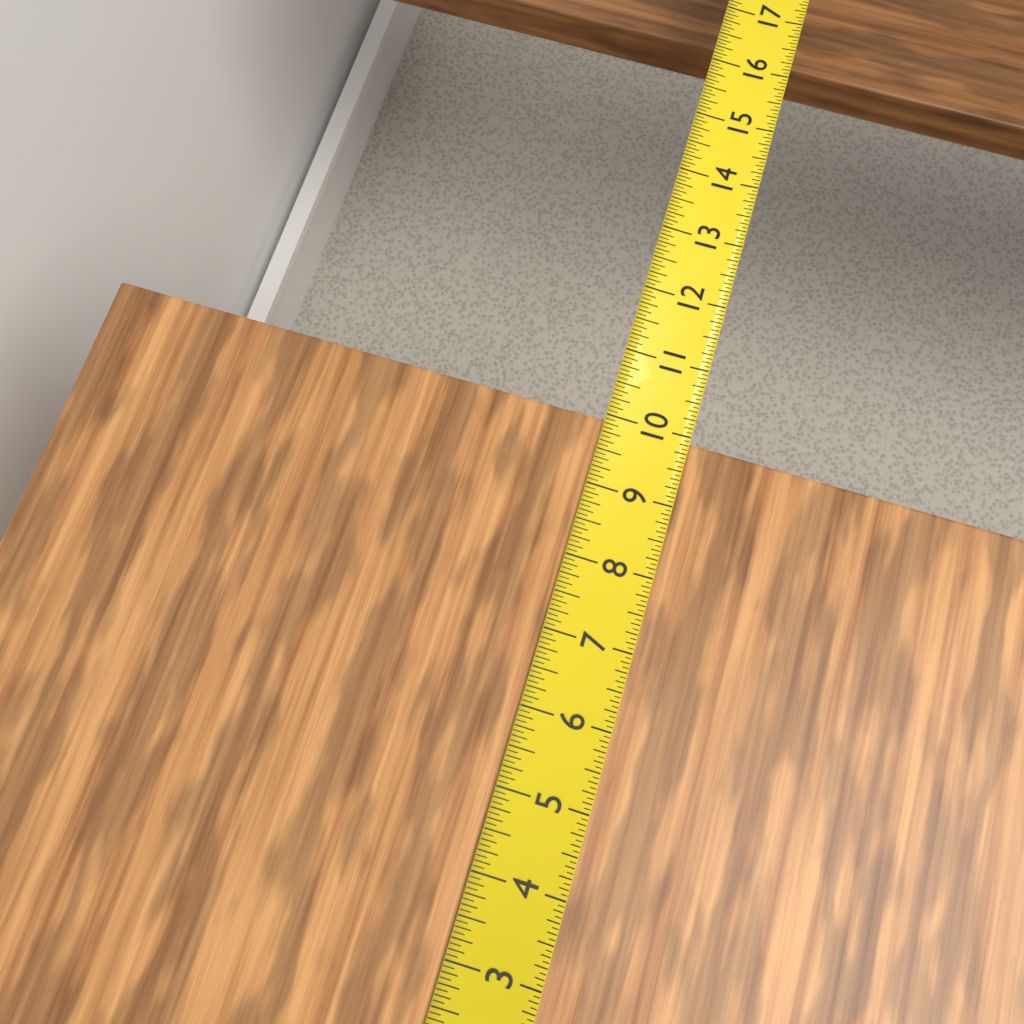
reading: 9.9375 in
